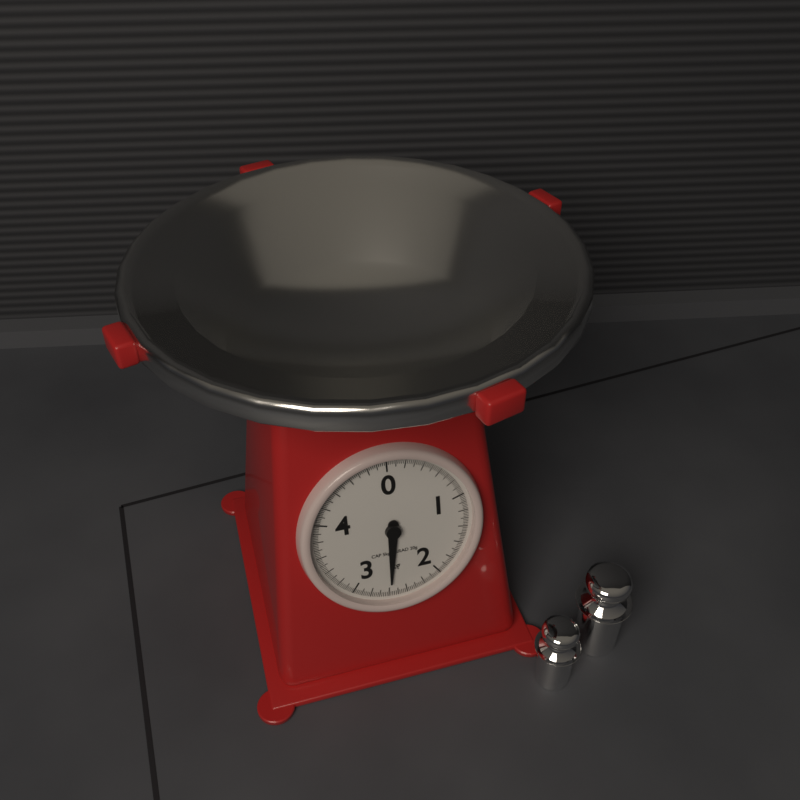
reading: 2.58 kg
